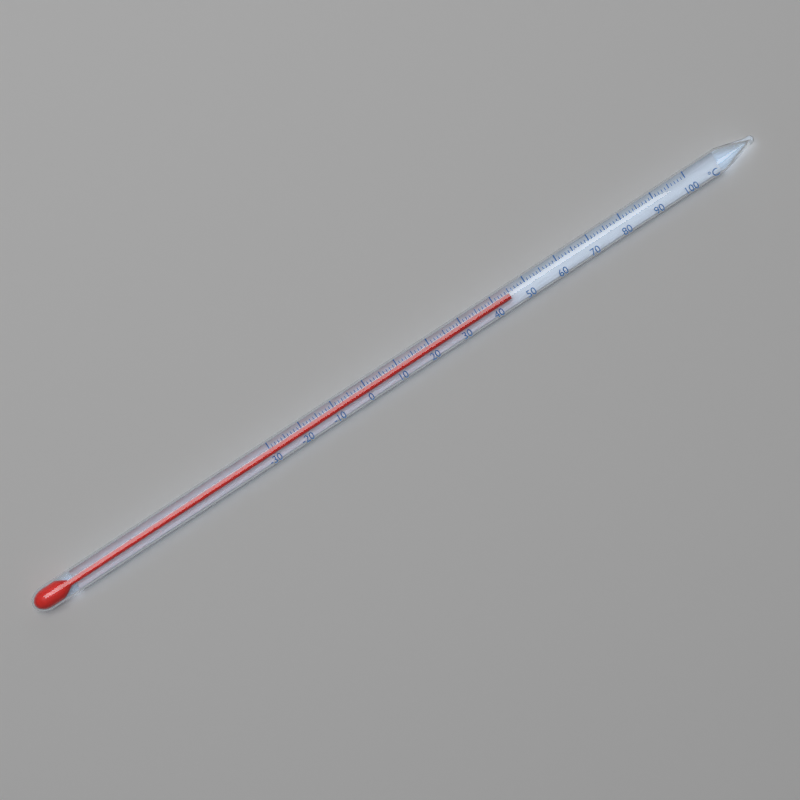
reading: 45 °C
